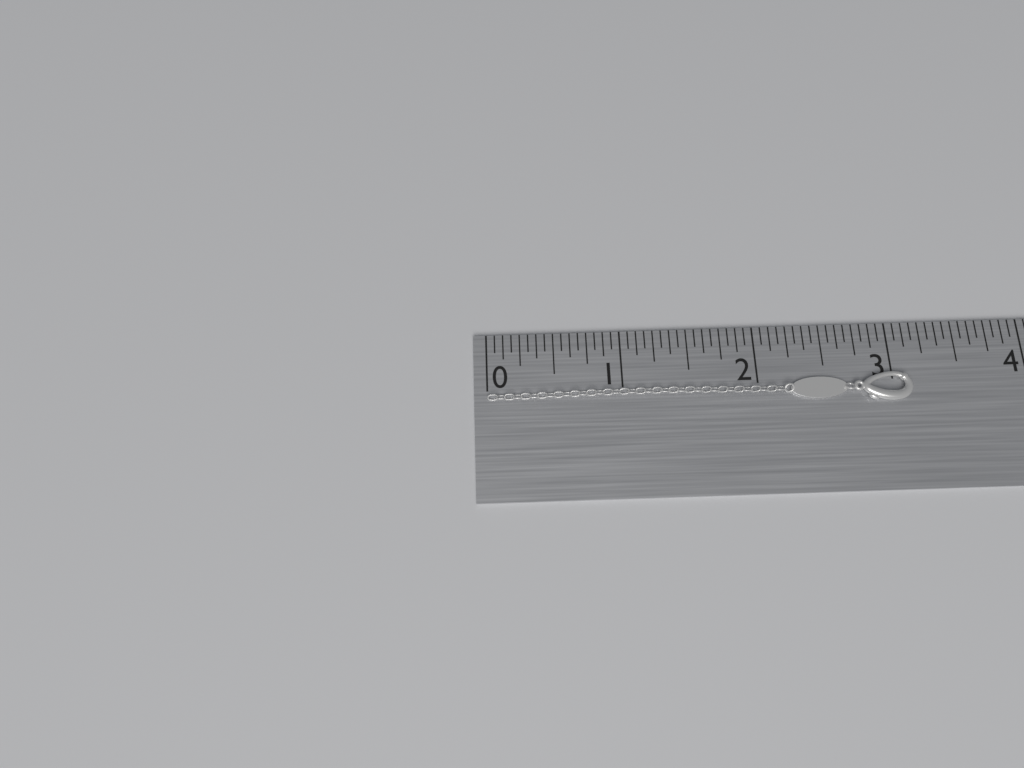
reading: 3.1250 in
